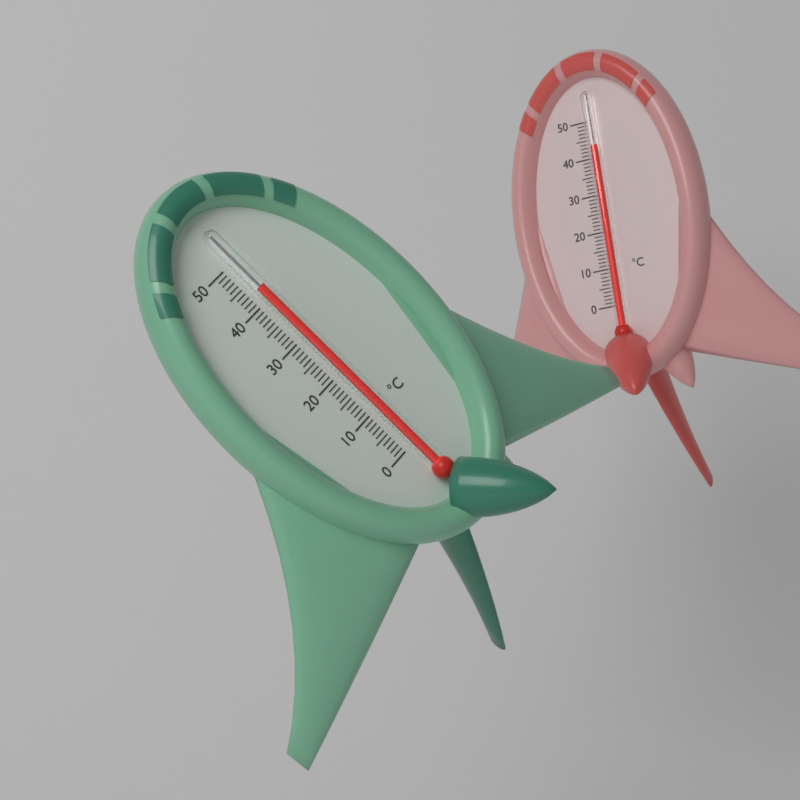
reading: 43 °C
